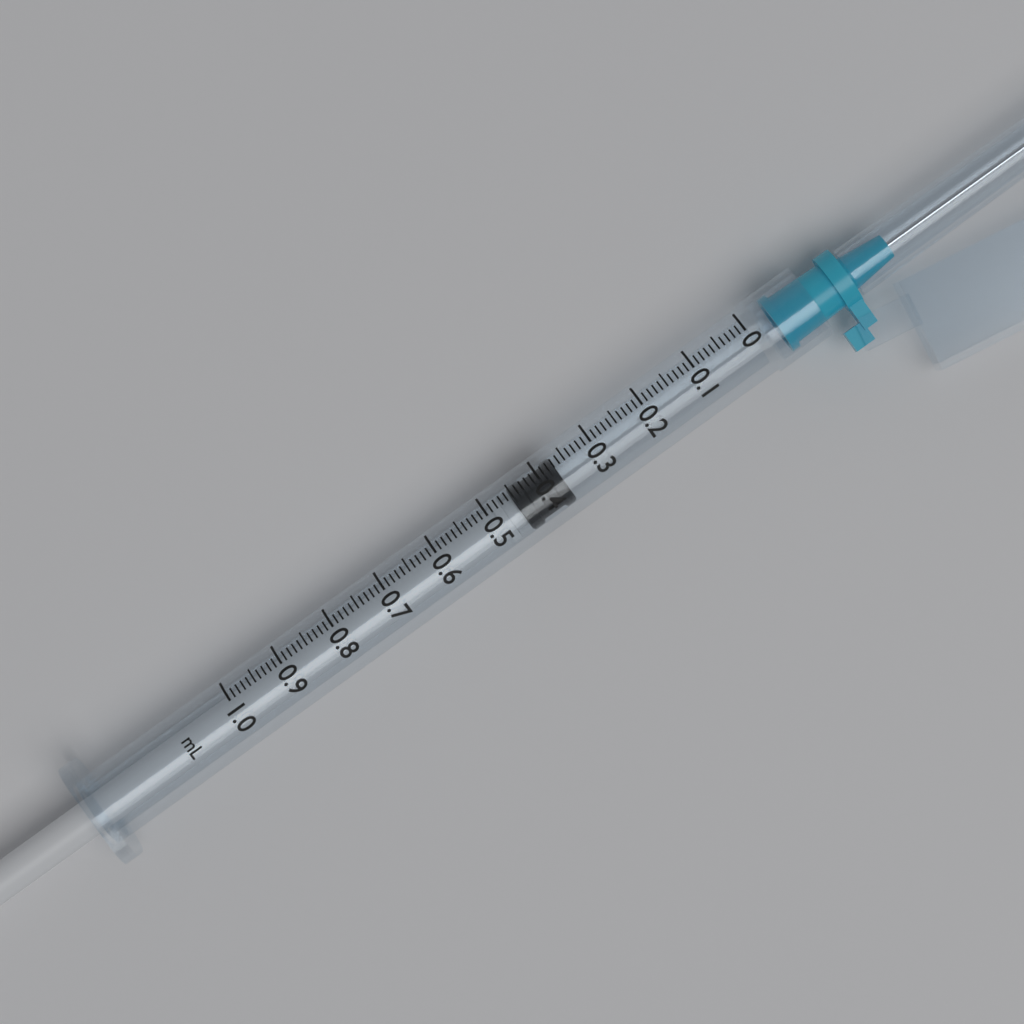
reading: 0.37 ml
